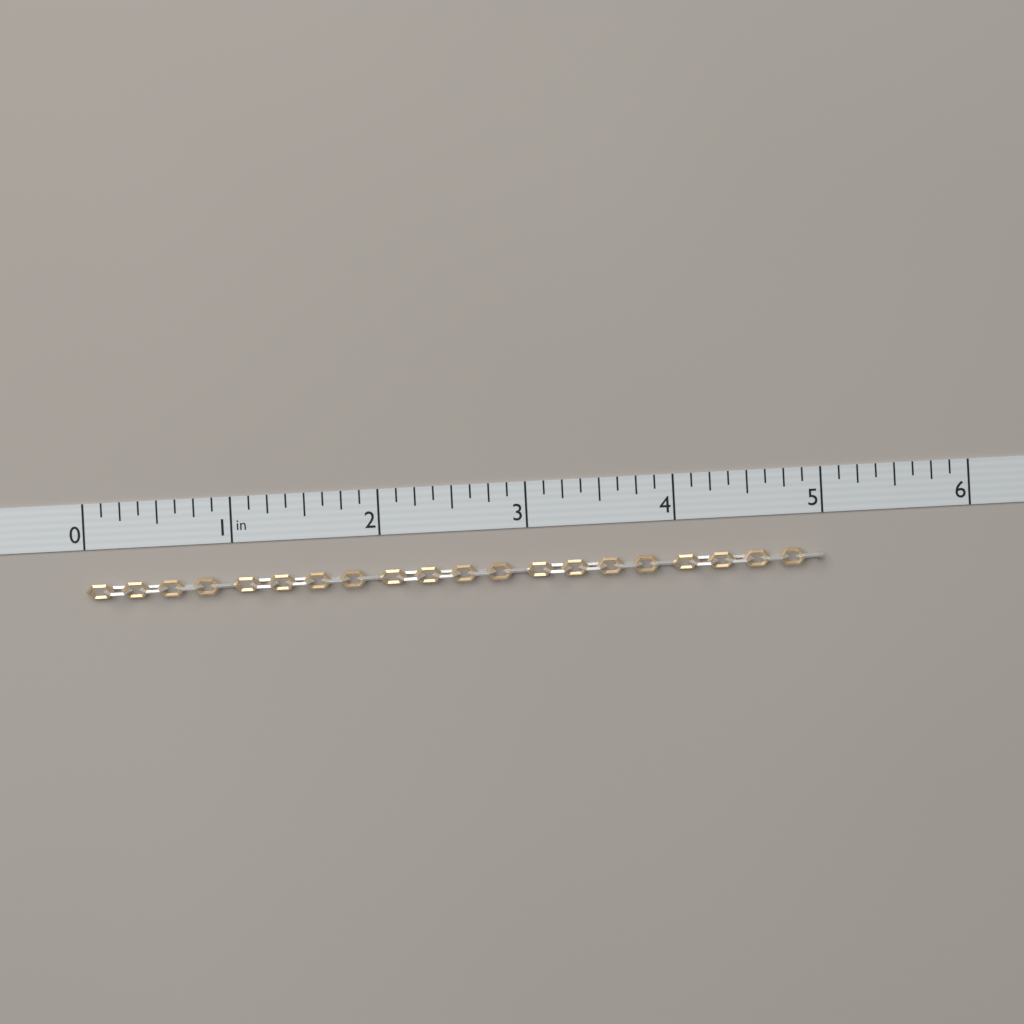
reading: 5.000 in
